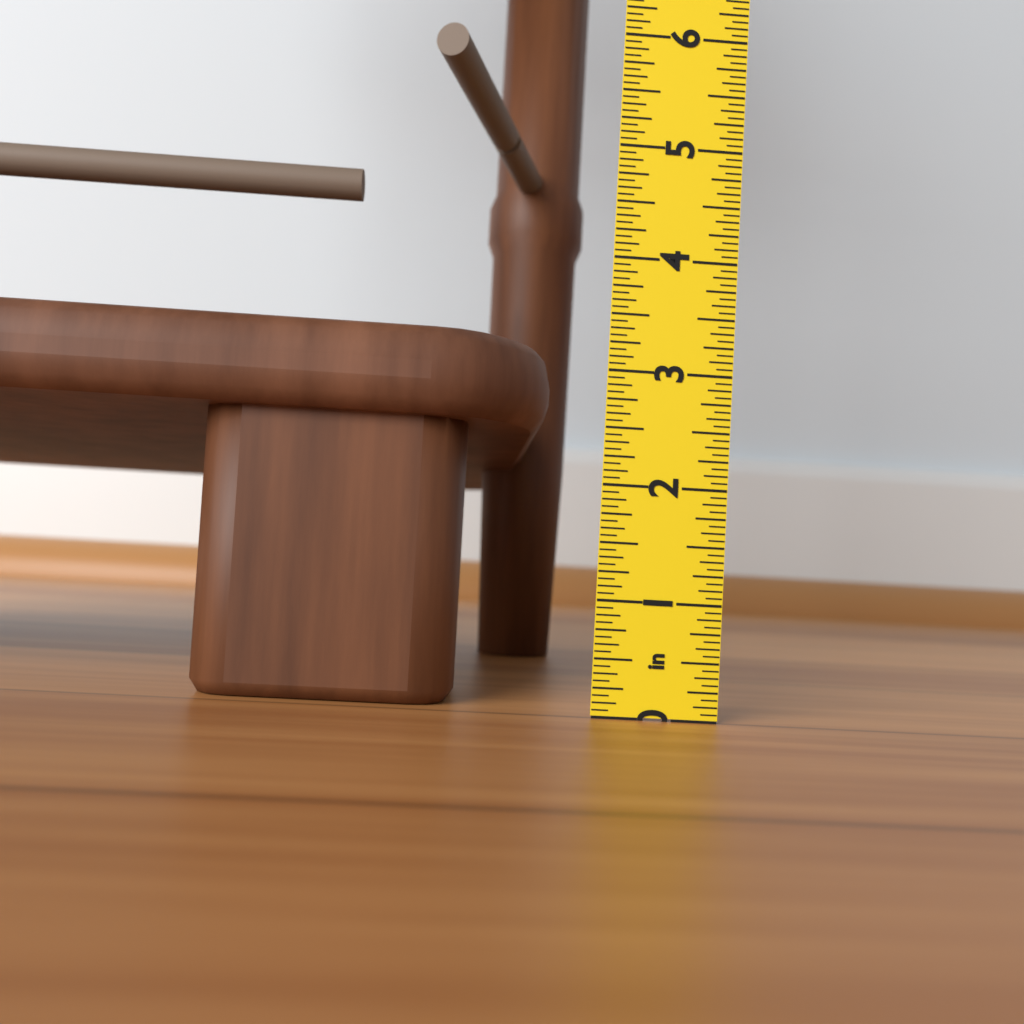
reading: 3.3125 in
